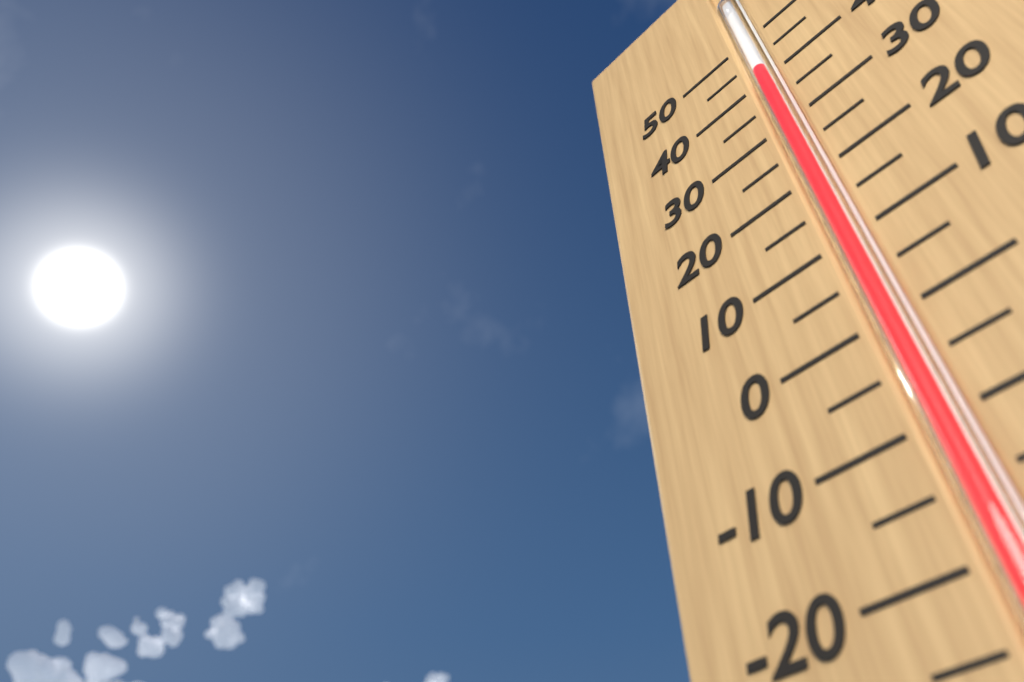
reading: 42 (no unit)
